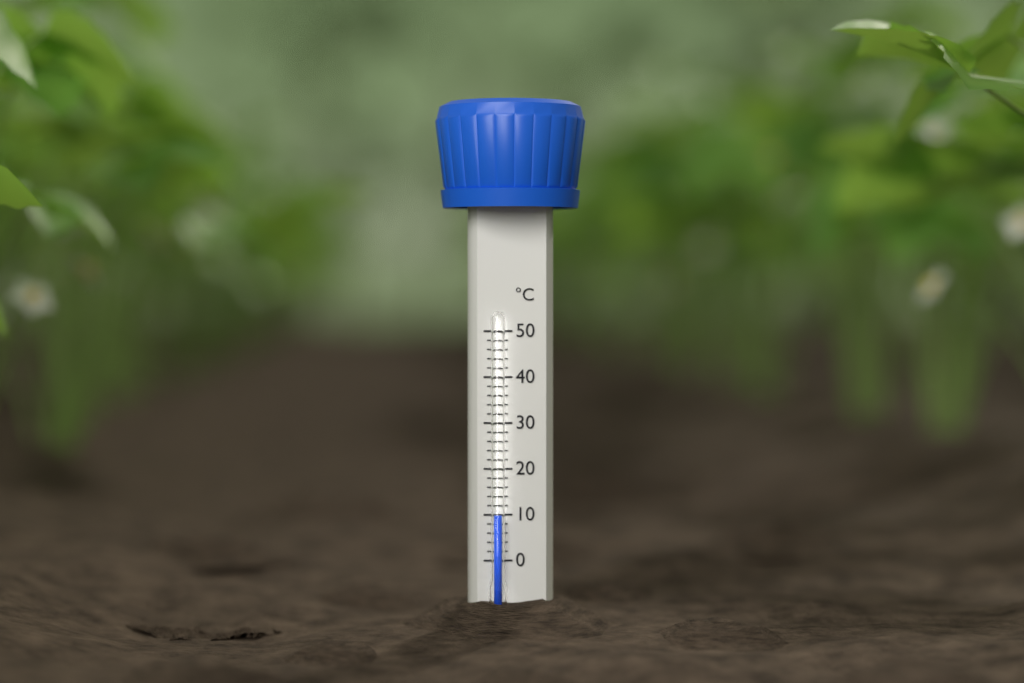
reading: 10 °C
